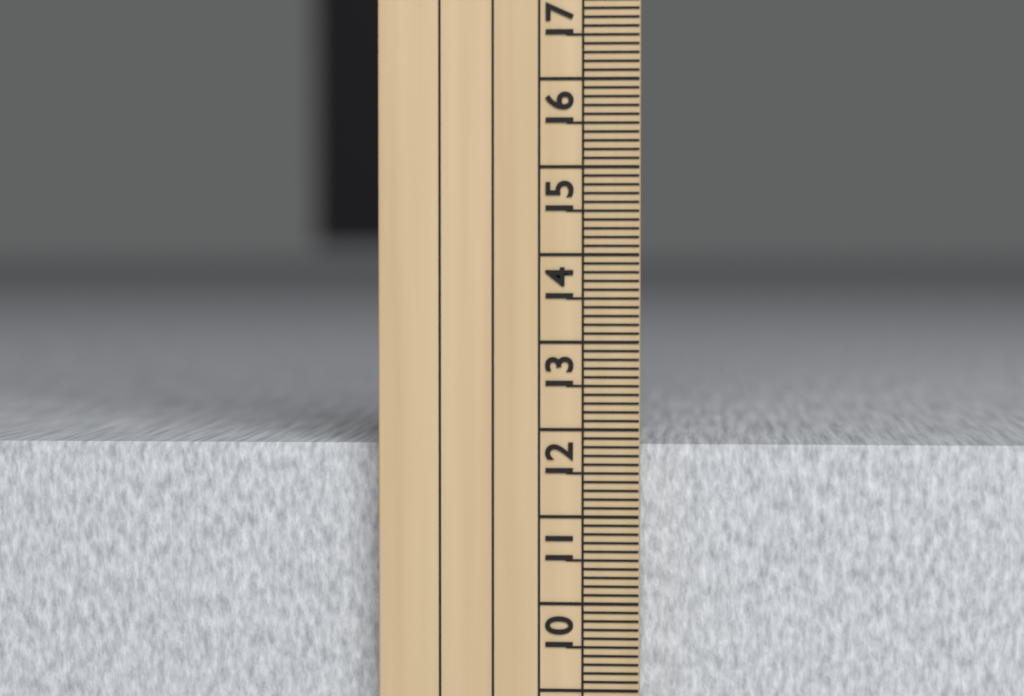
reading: 11.8 cm
